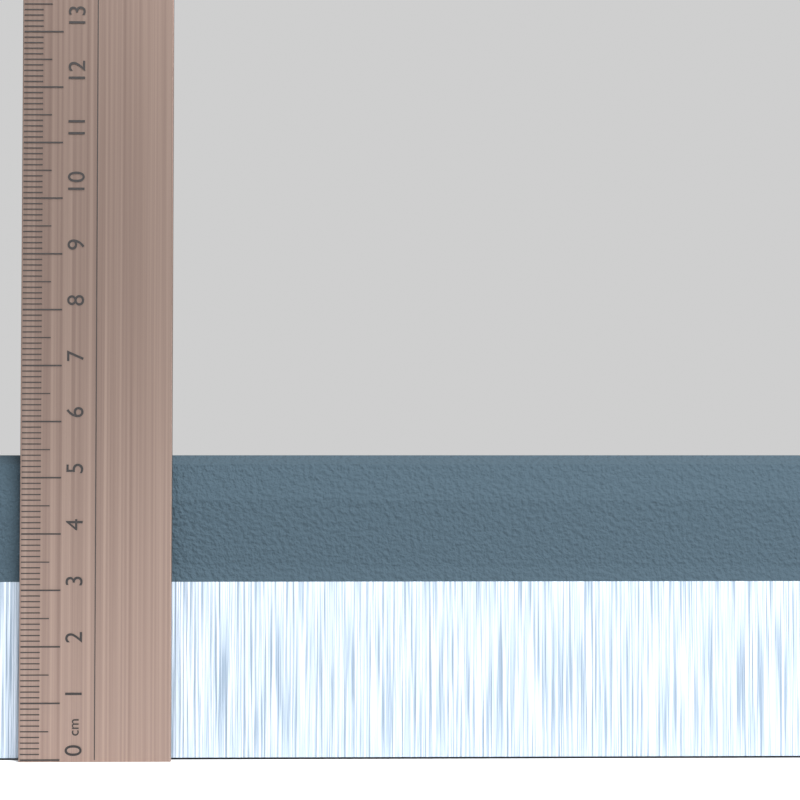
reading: 5.4 cm
